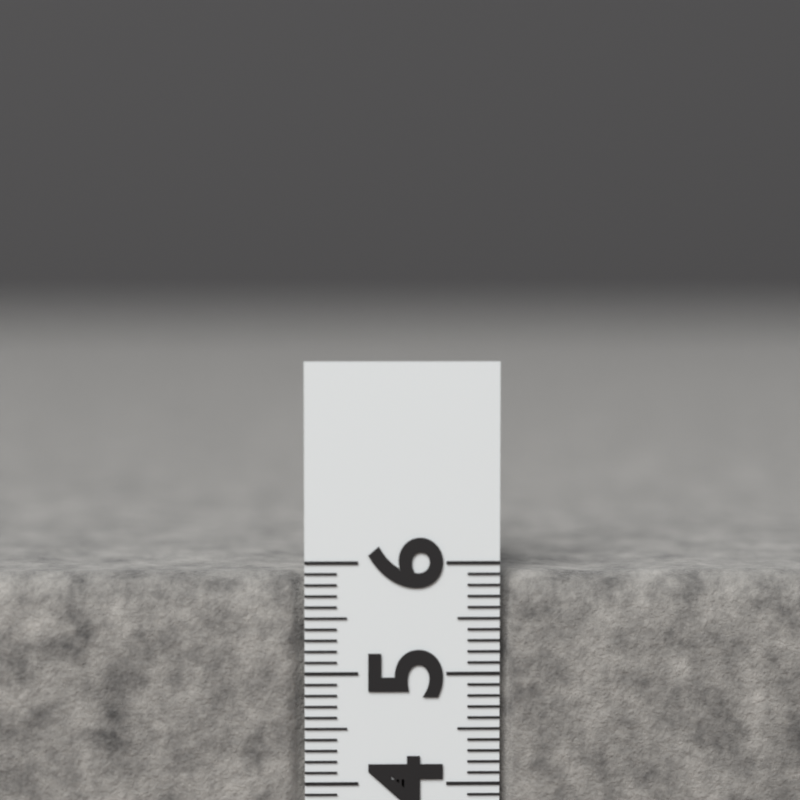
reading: 5.9 (no unit)
